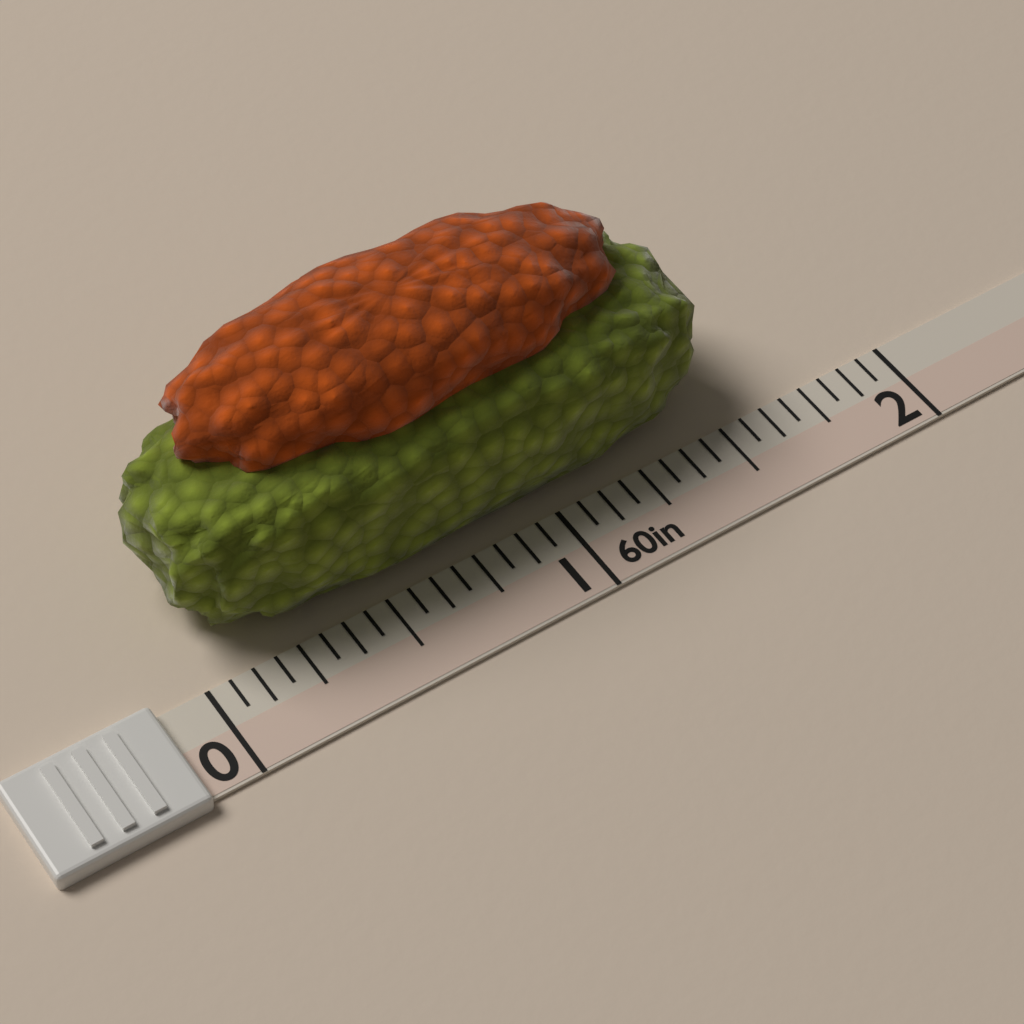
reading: 1.5625 in
